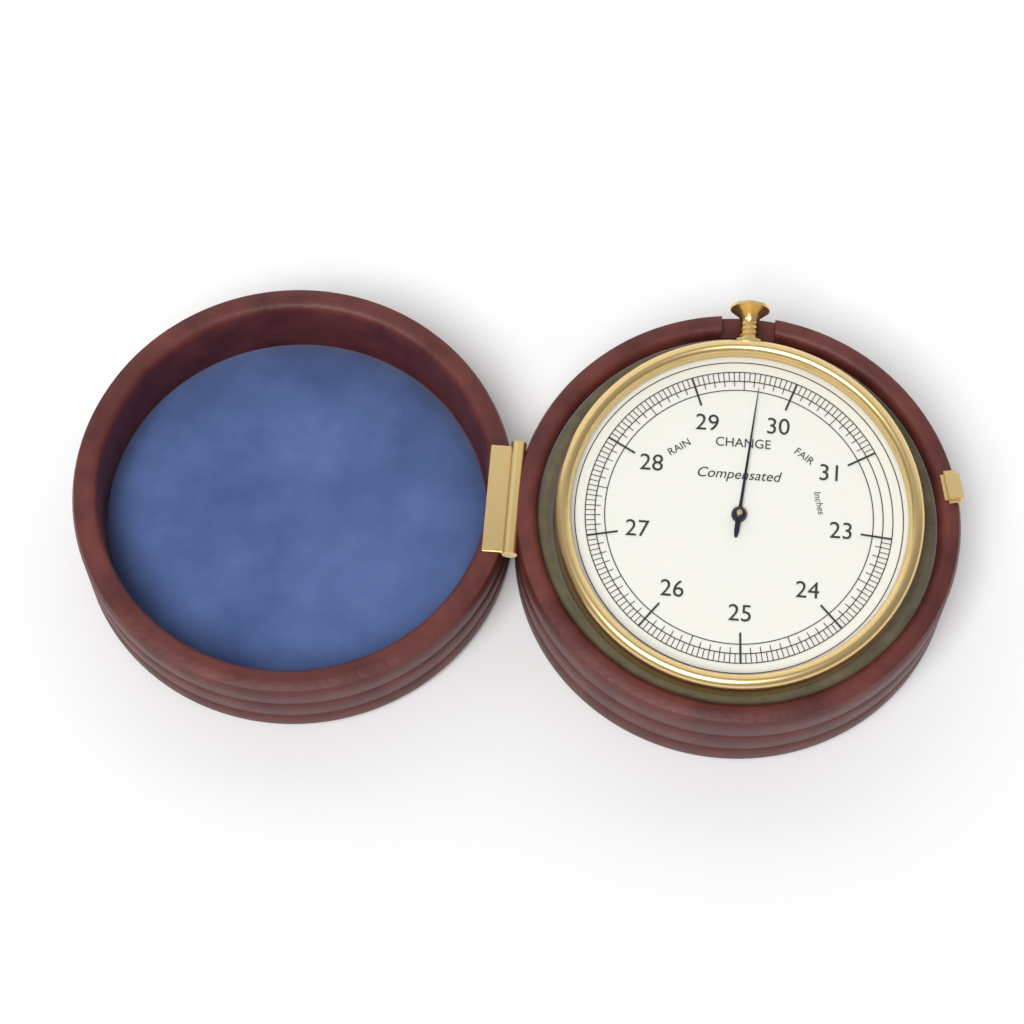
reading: 29.65 inches
